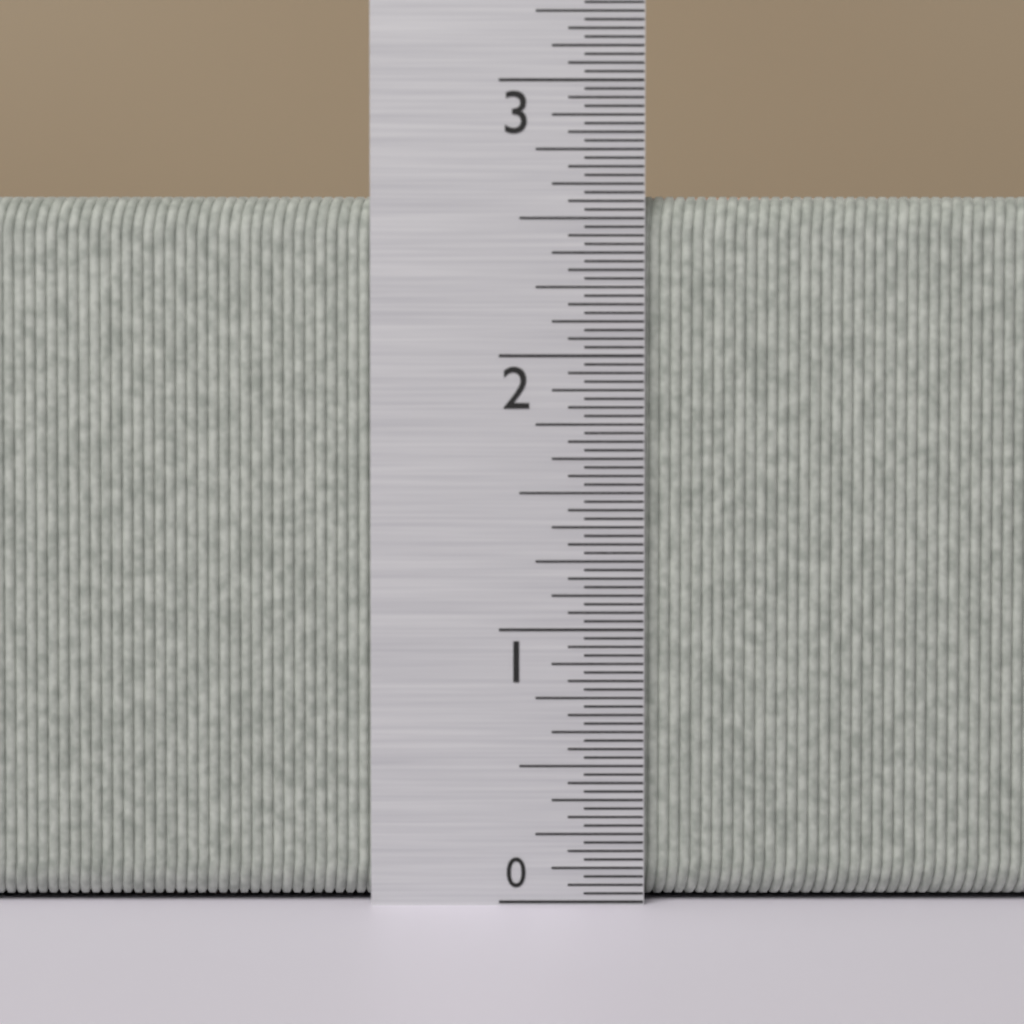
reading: 2.59375 in
